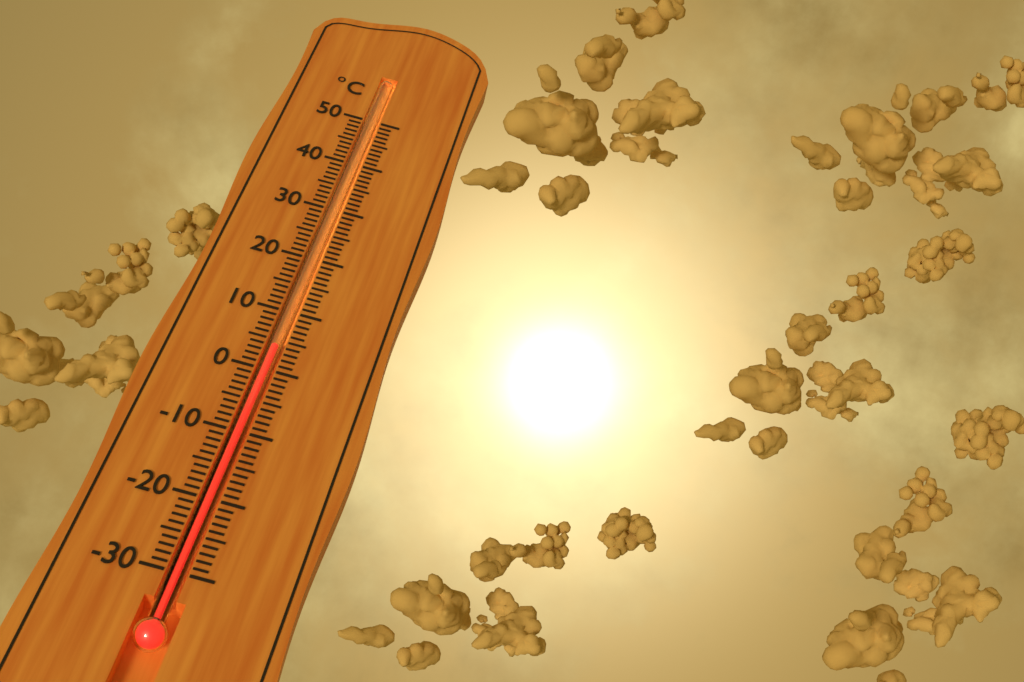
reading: 4 °C
